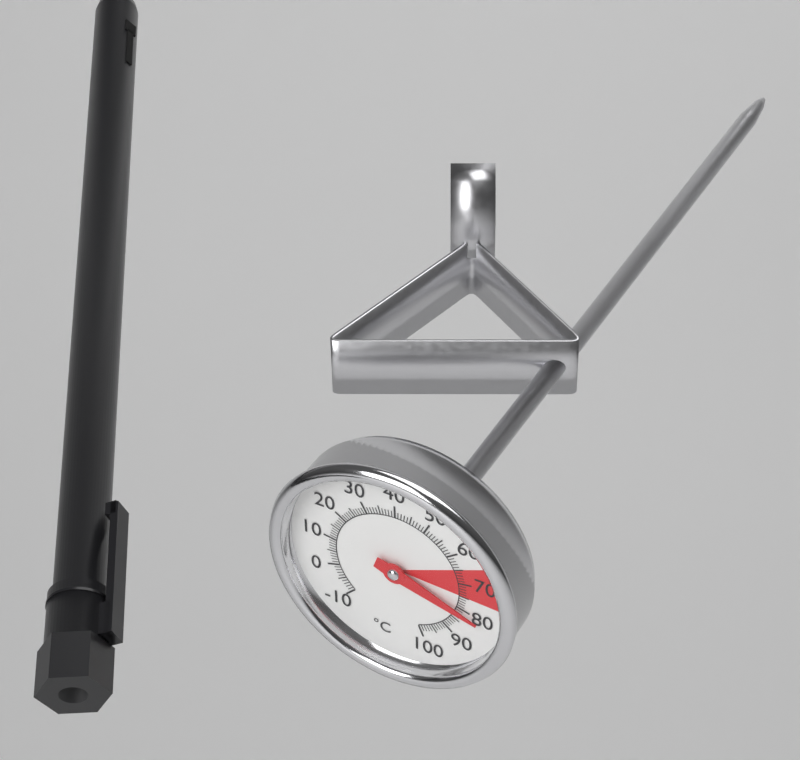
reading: 81 °C
